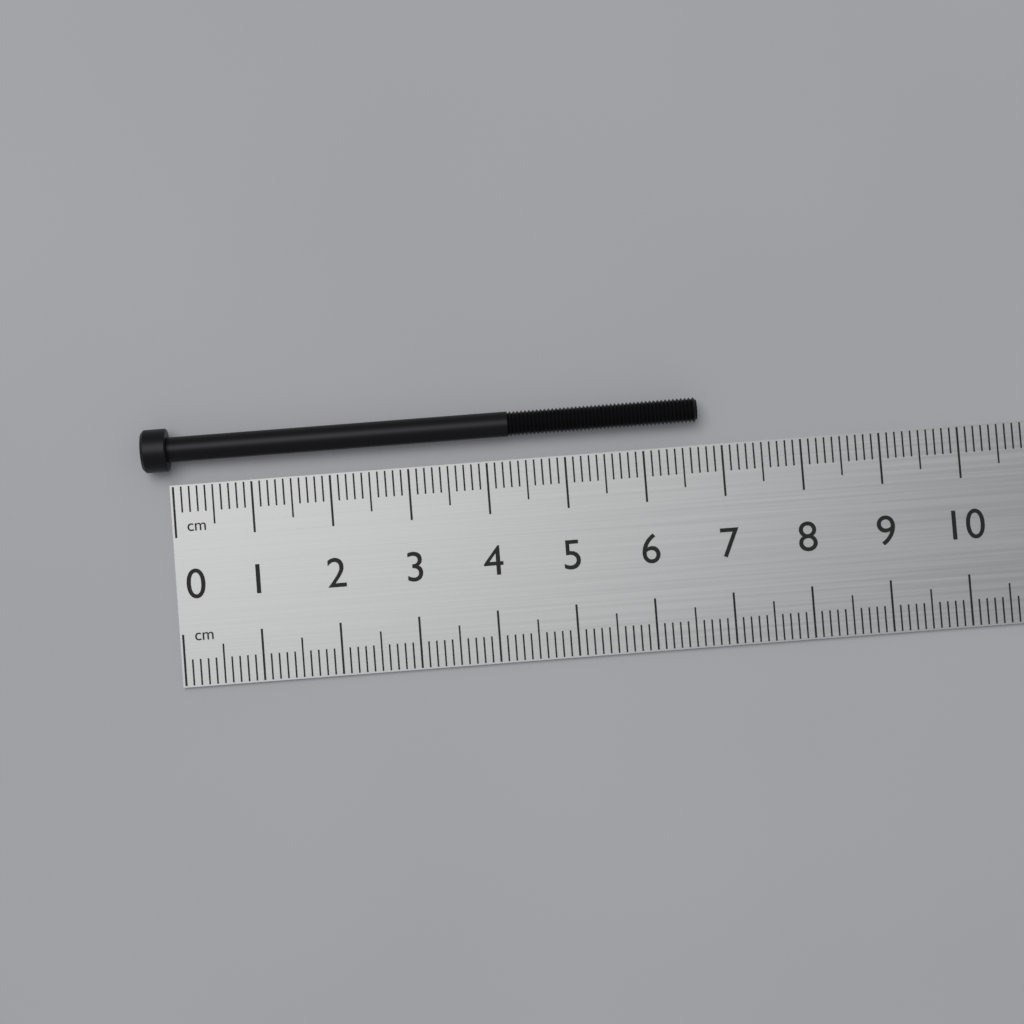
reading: 6.7 cm
